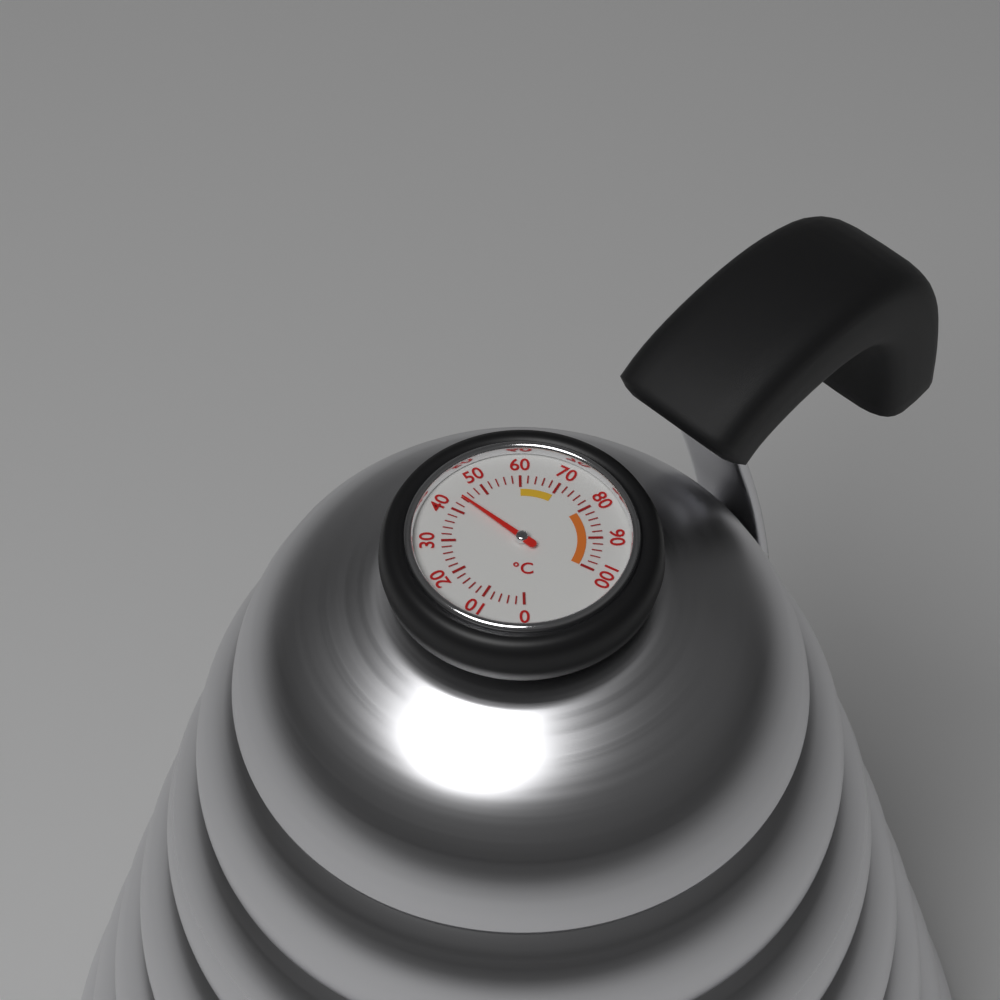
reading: 44 °C
